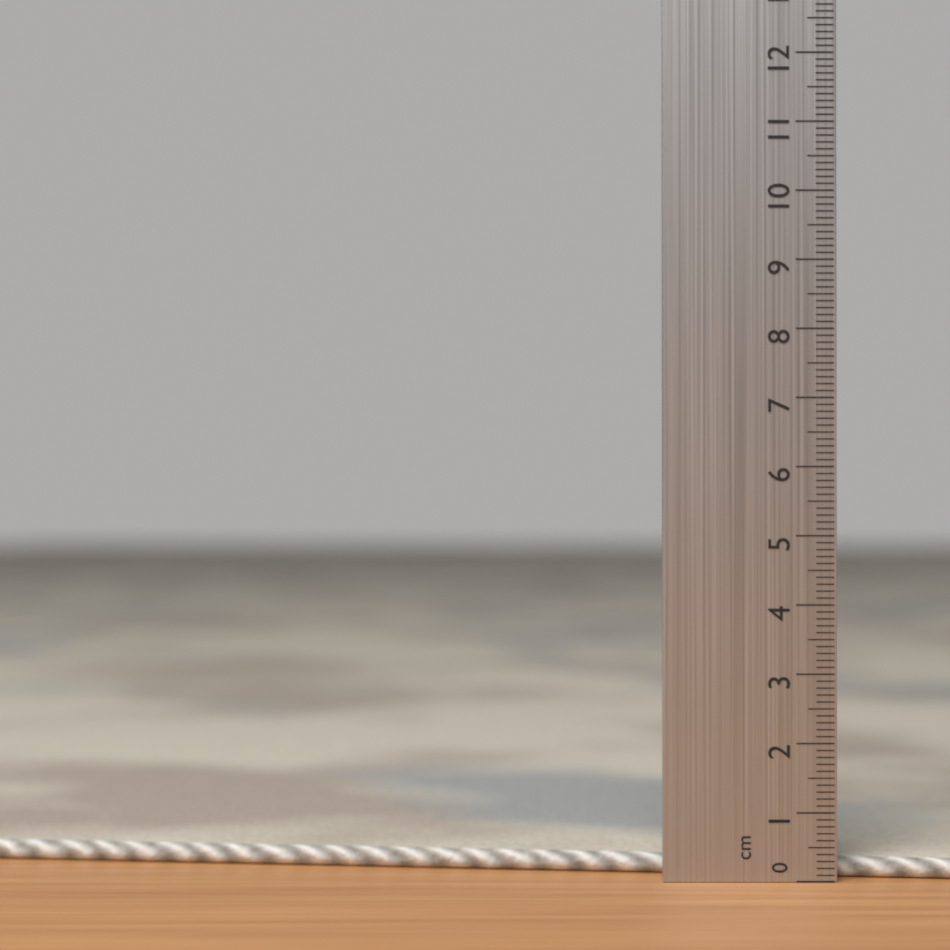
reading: 0.3 cm
